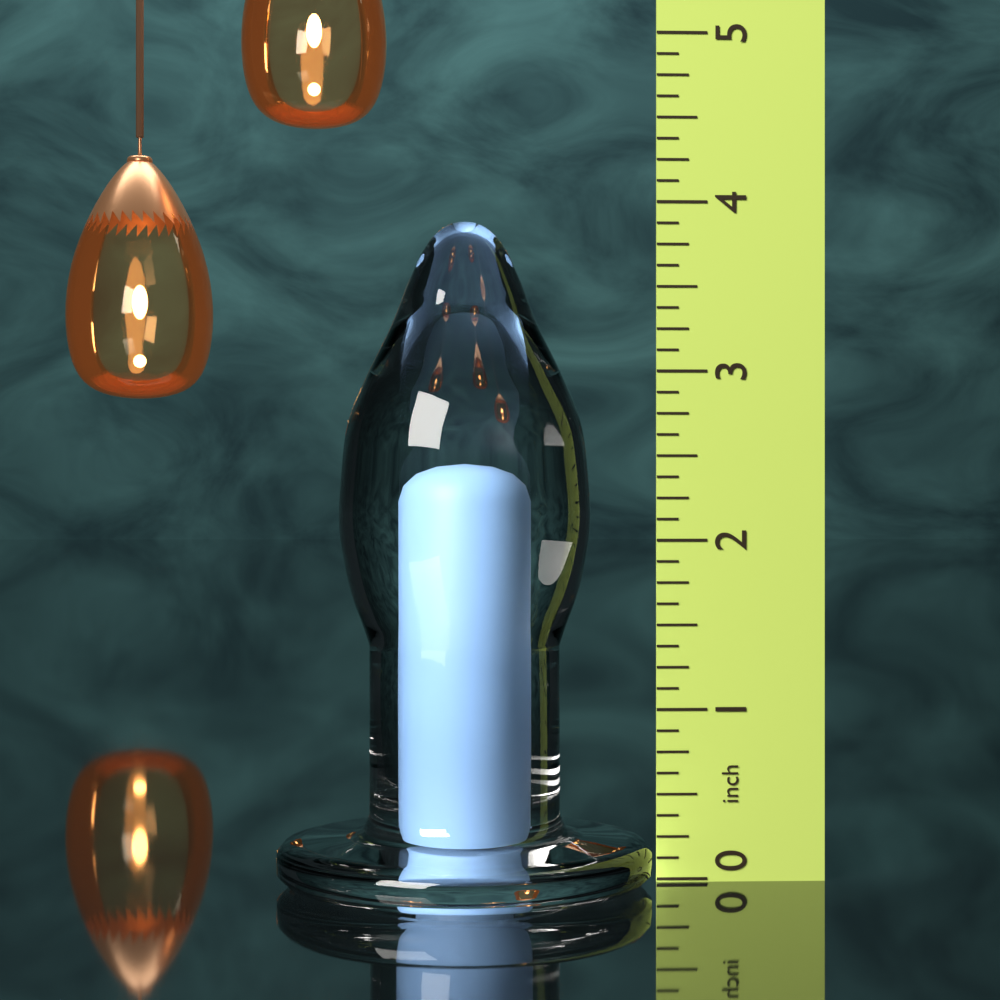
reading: 3.875 in
